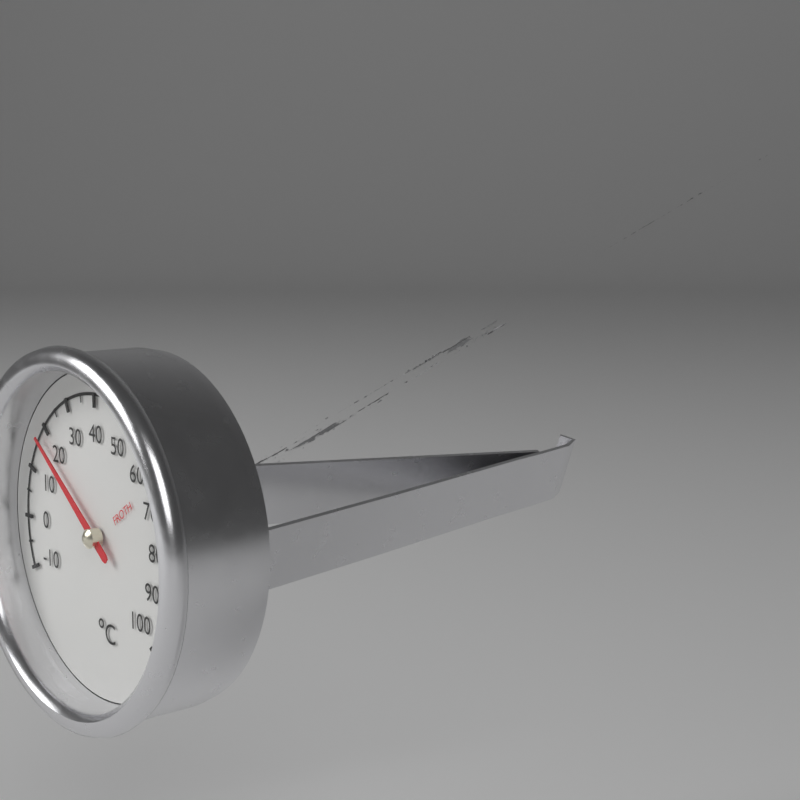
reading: 17 °C
